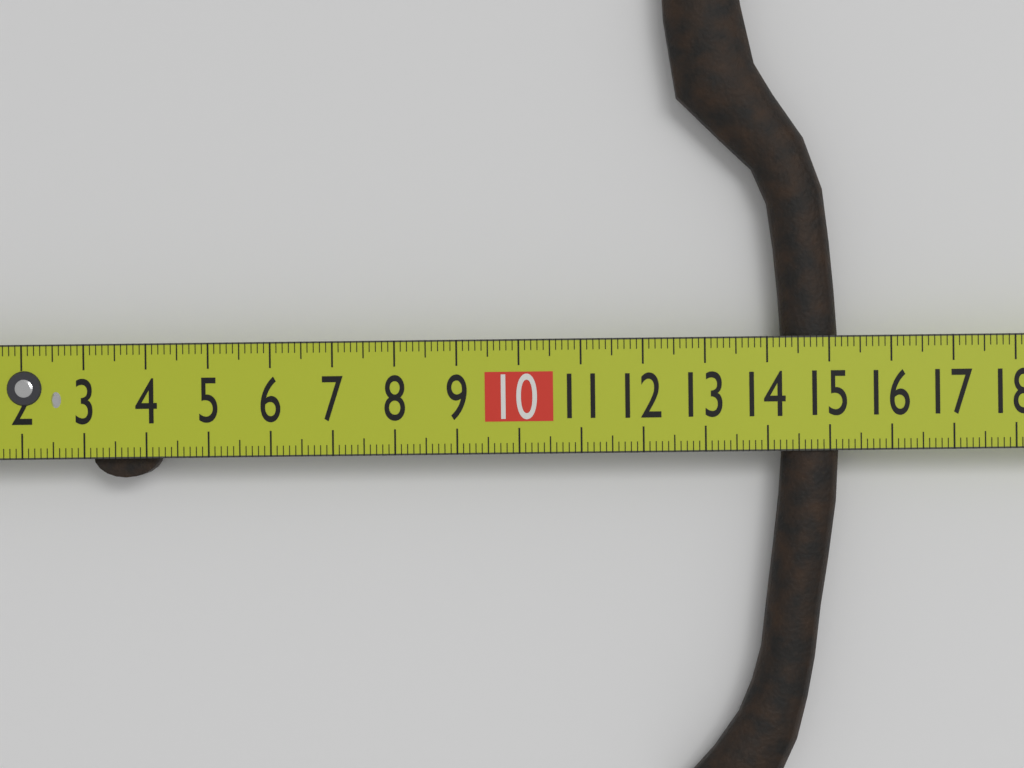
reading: 15.2 cm
